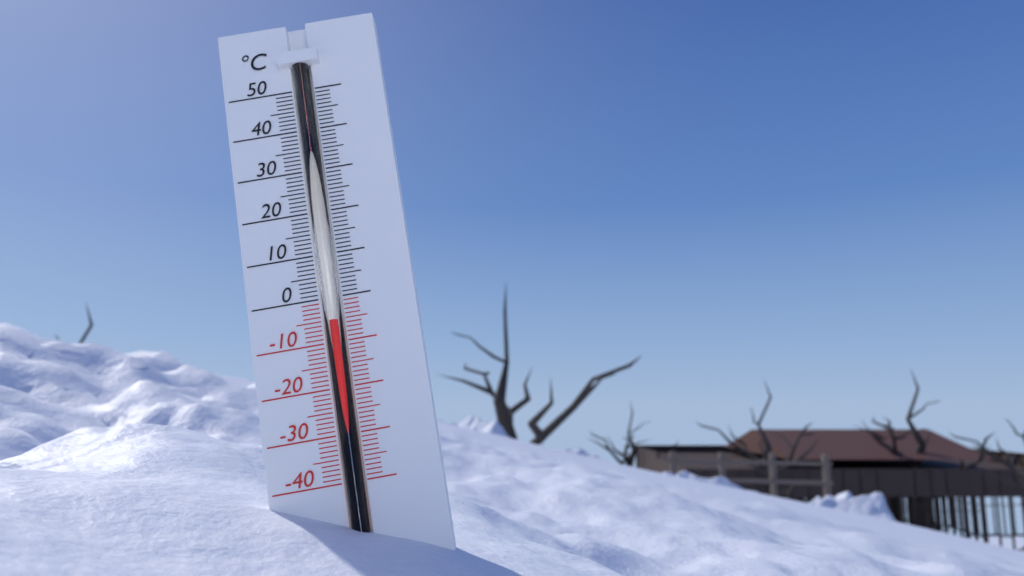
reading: -5 °C
